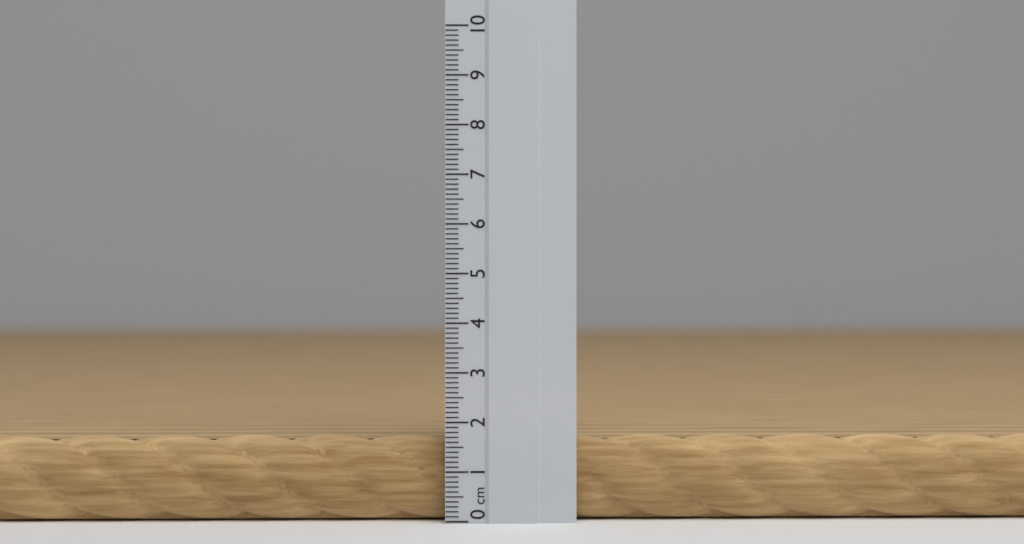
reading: 1.7 cm
